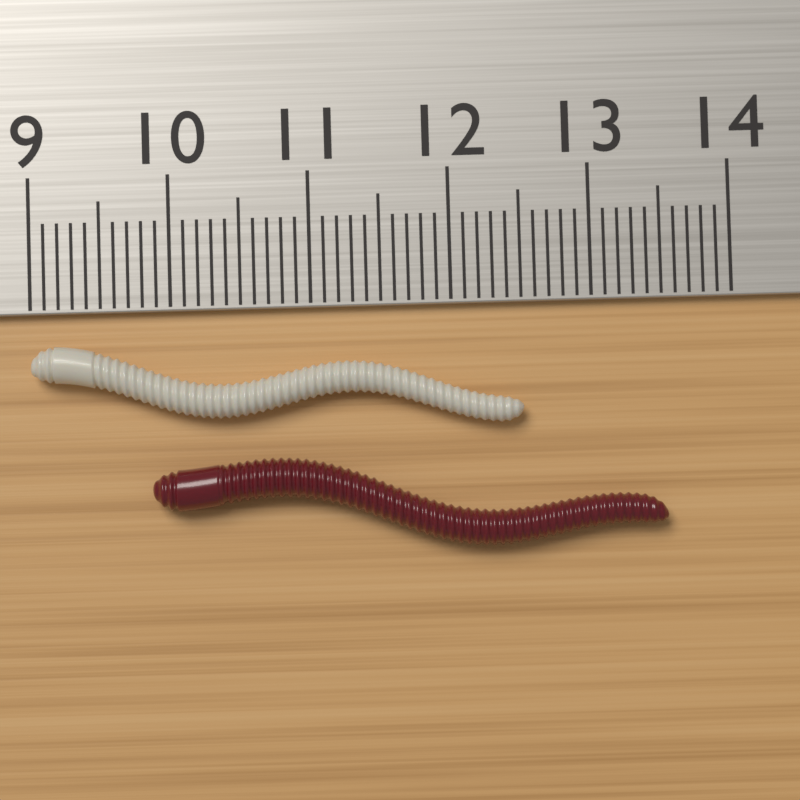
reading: 12.5 cm
